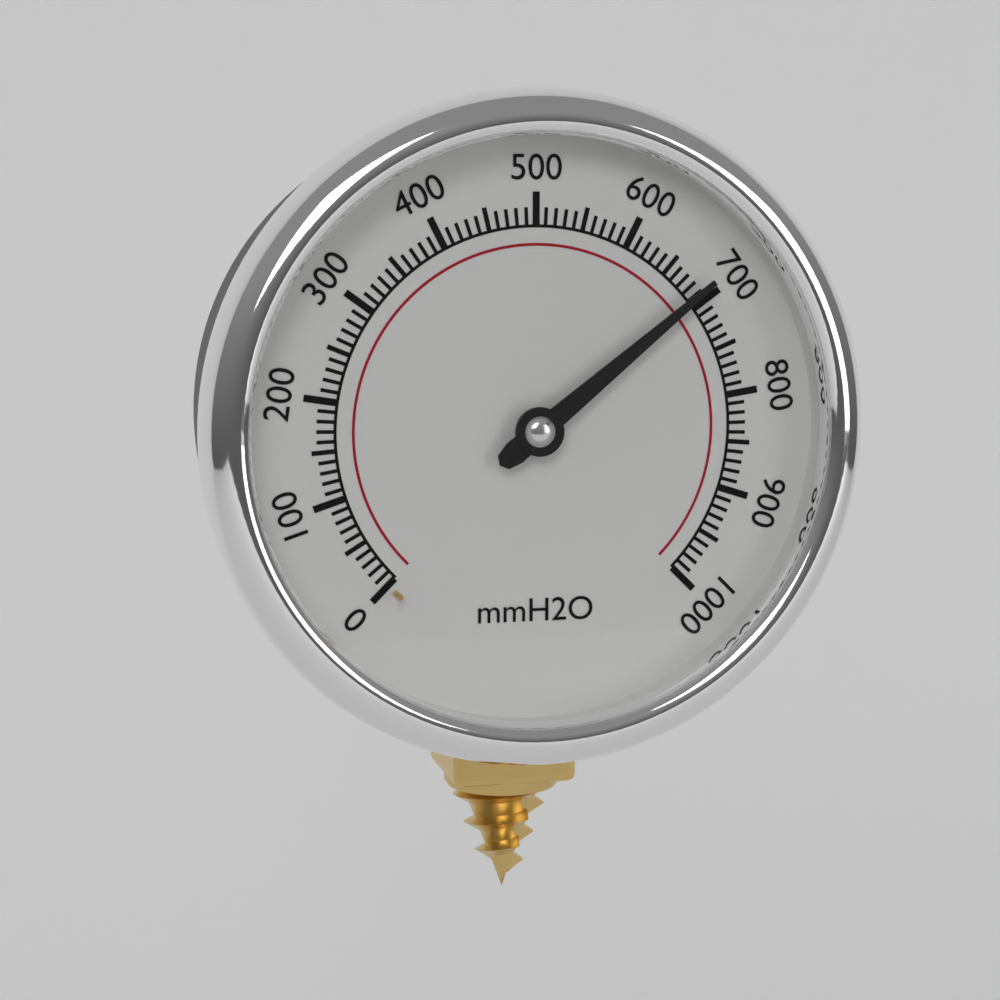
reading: 690 mmH2O
